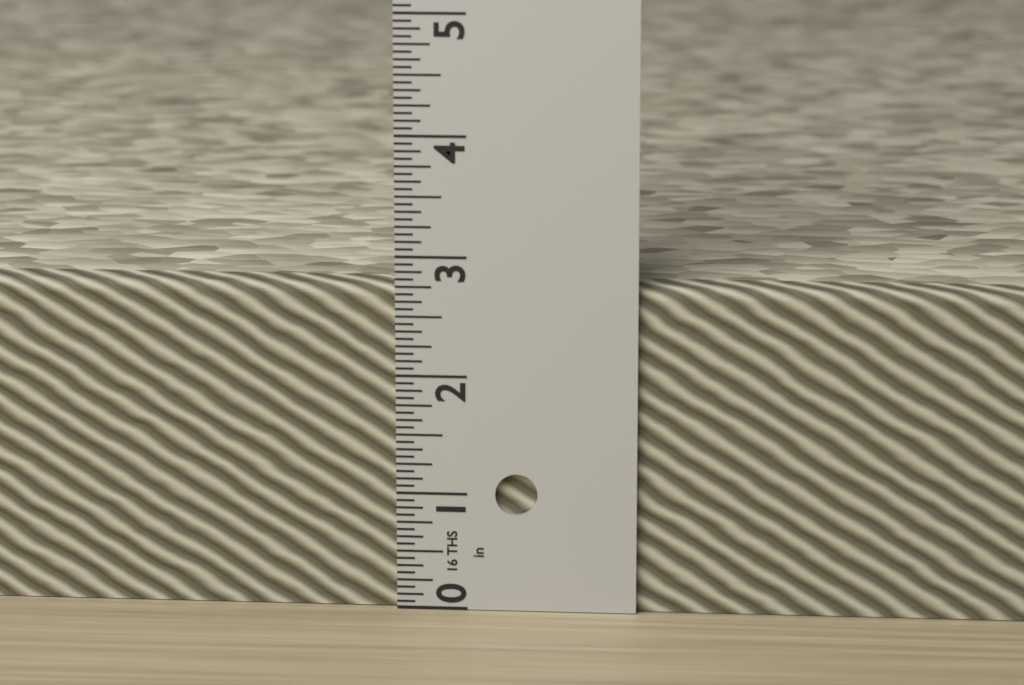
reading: 2.7500 in
